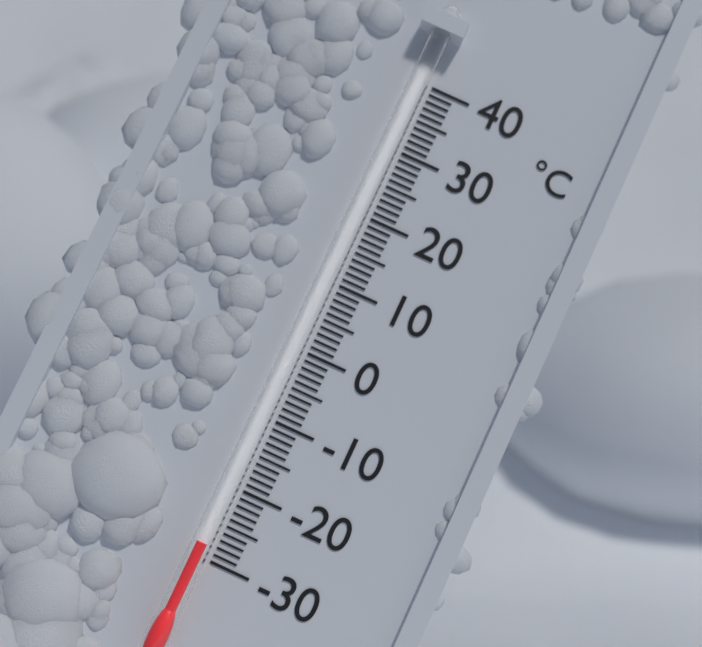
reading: -28 °C
